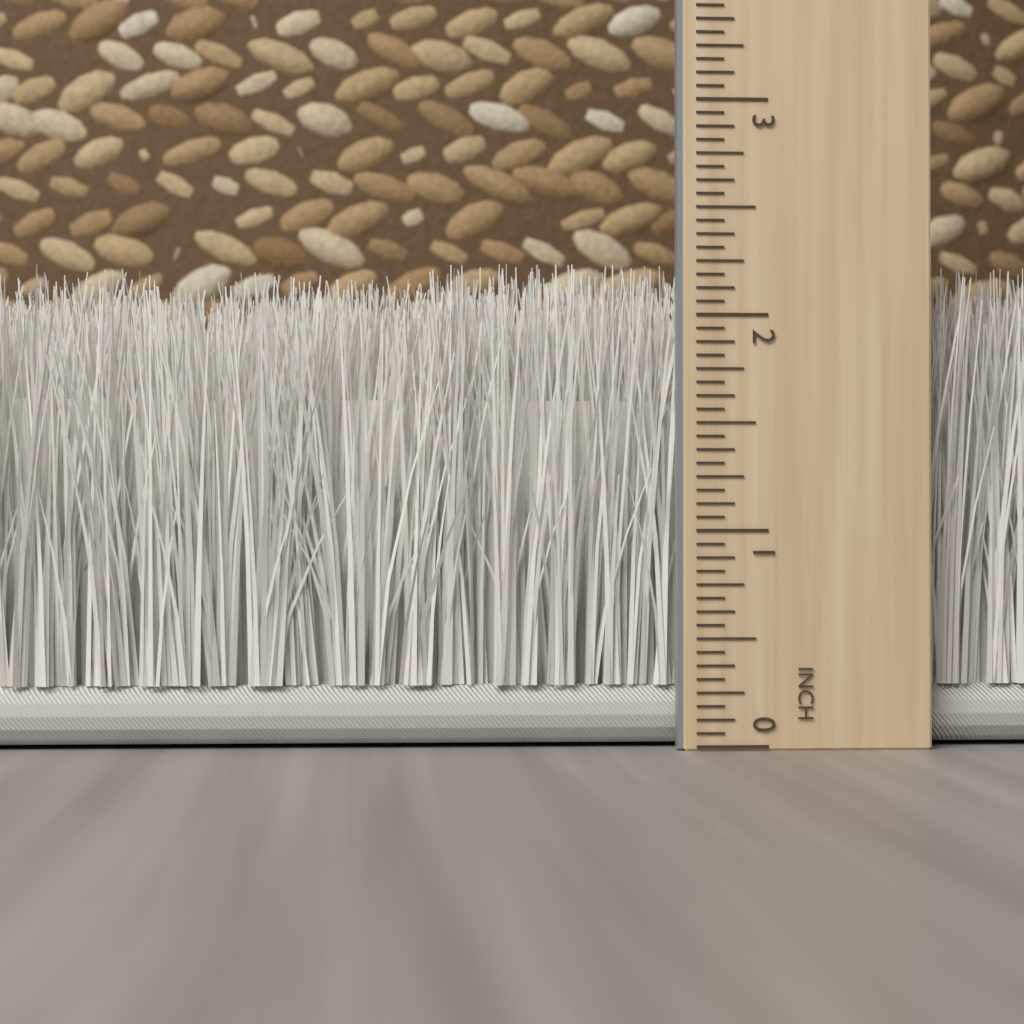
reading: 2.2500 inch
